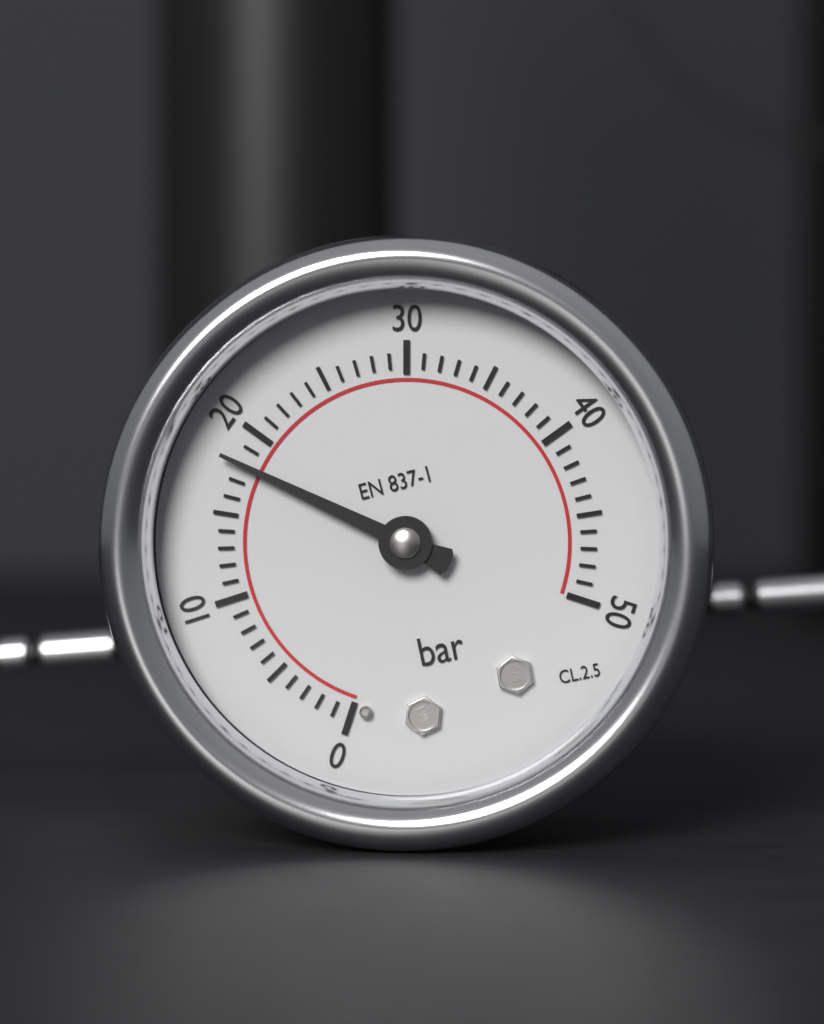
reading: 18 bar
